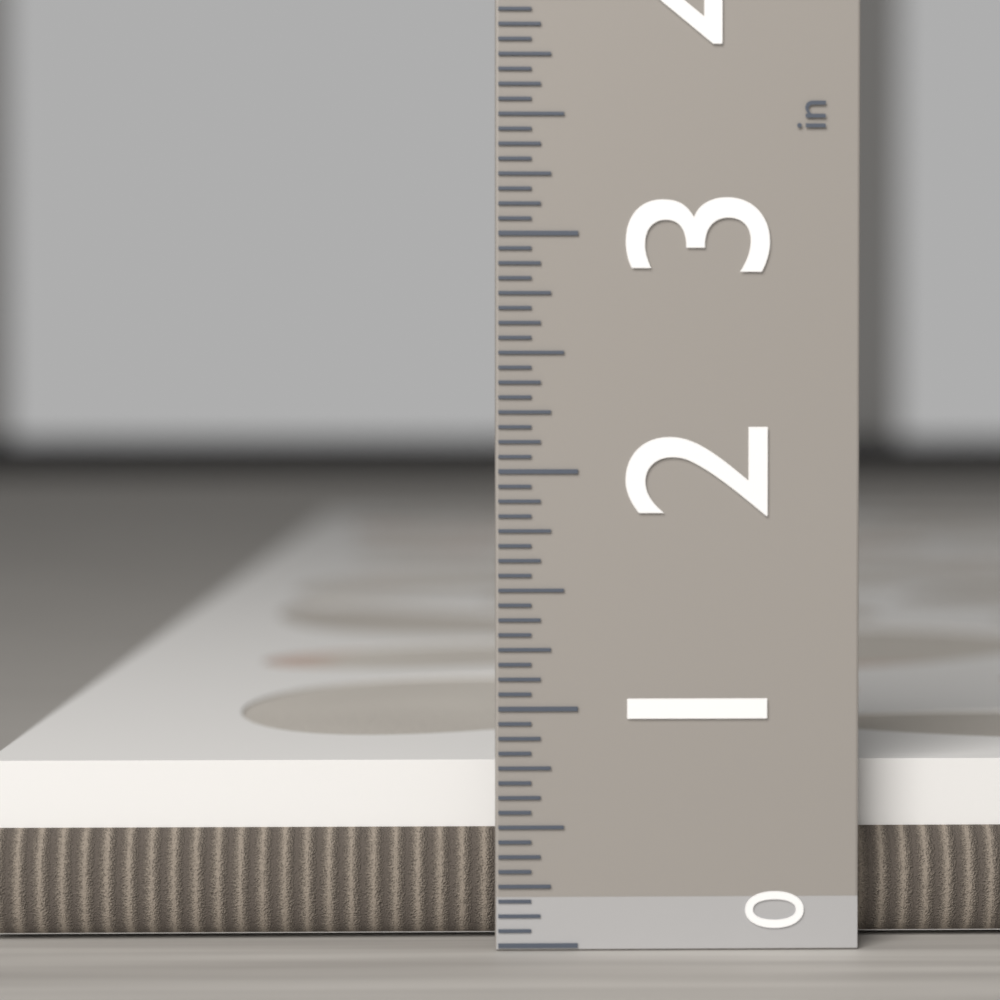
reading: 0.7500 in
